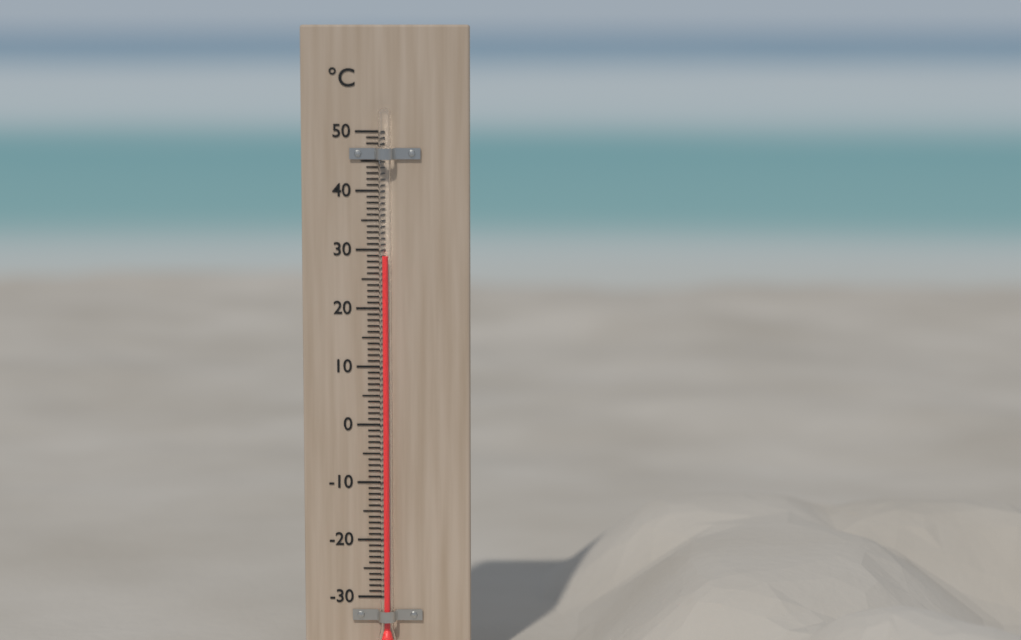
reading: 29 °C
